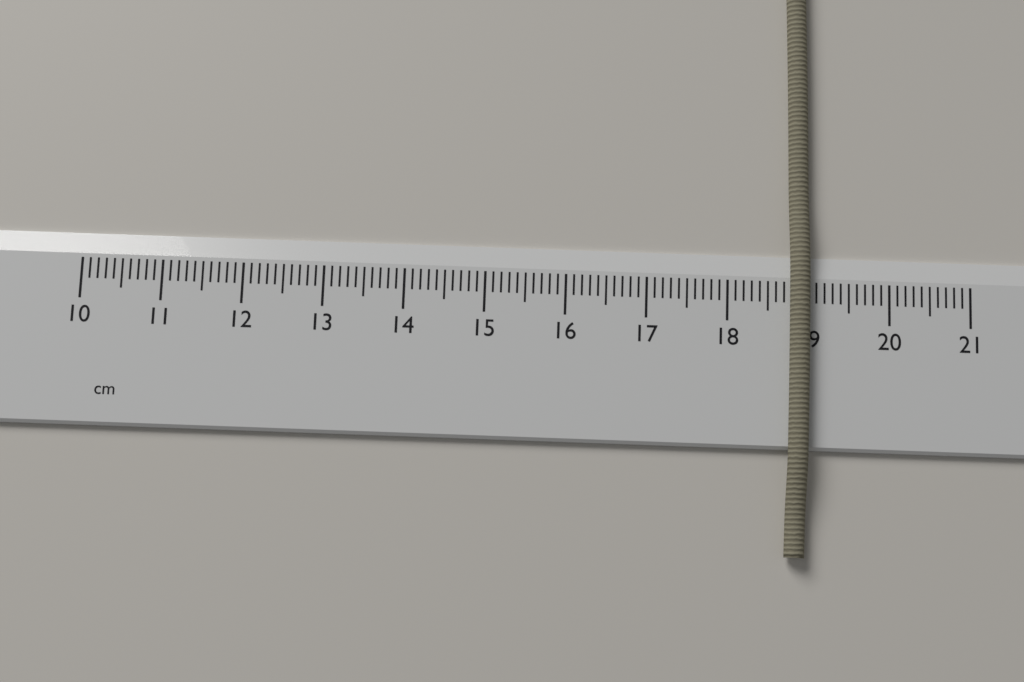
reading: 19.0 cm
